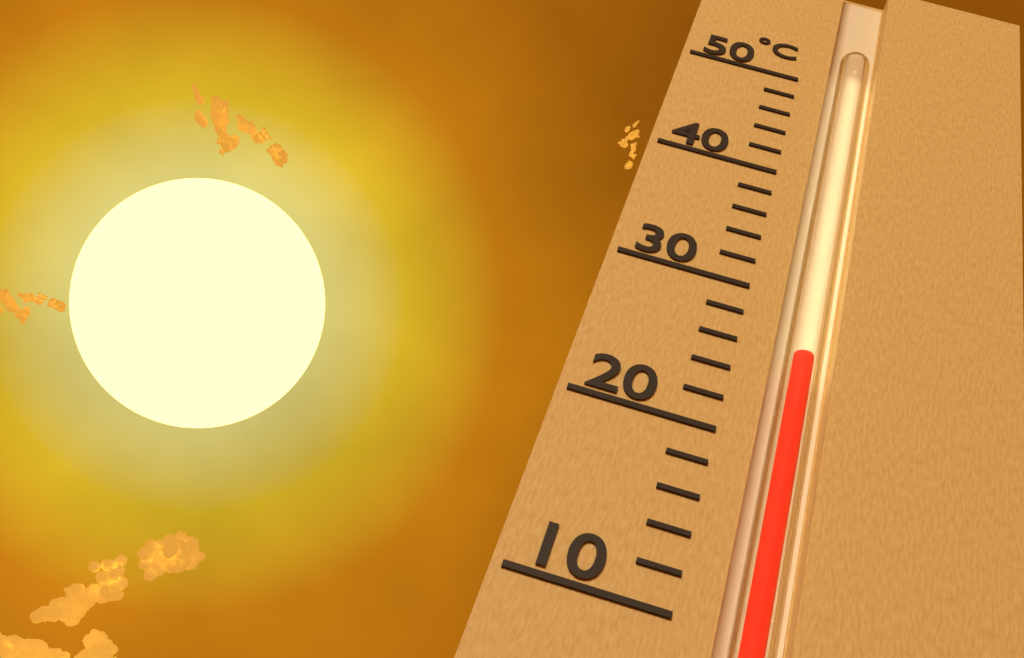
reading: 26 °C
